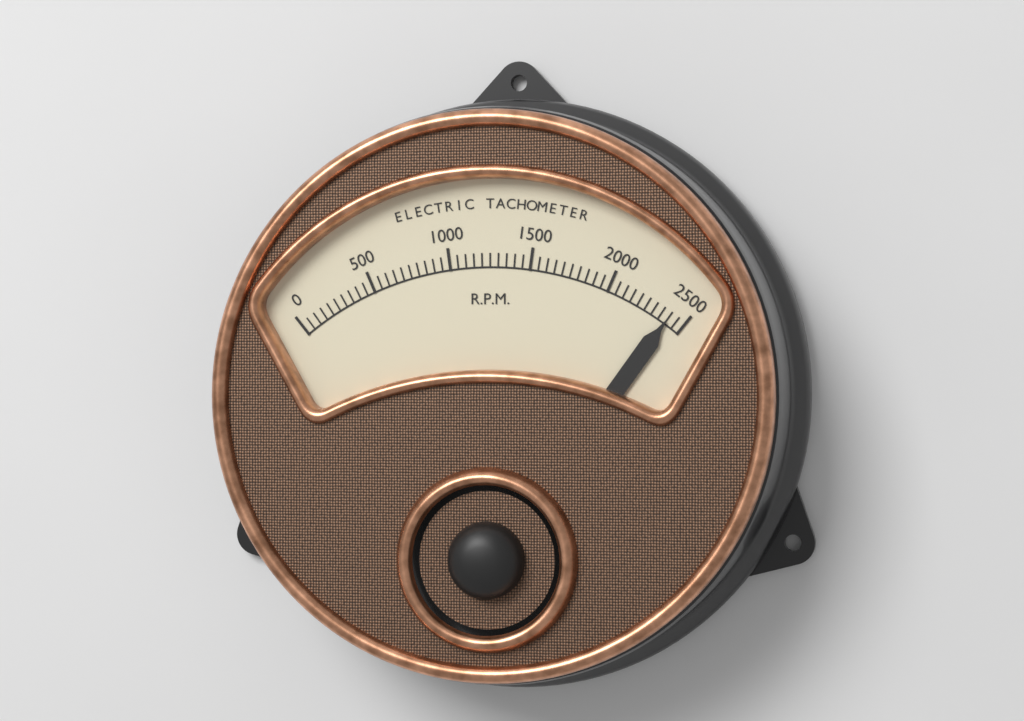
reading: 2400 RPM
